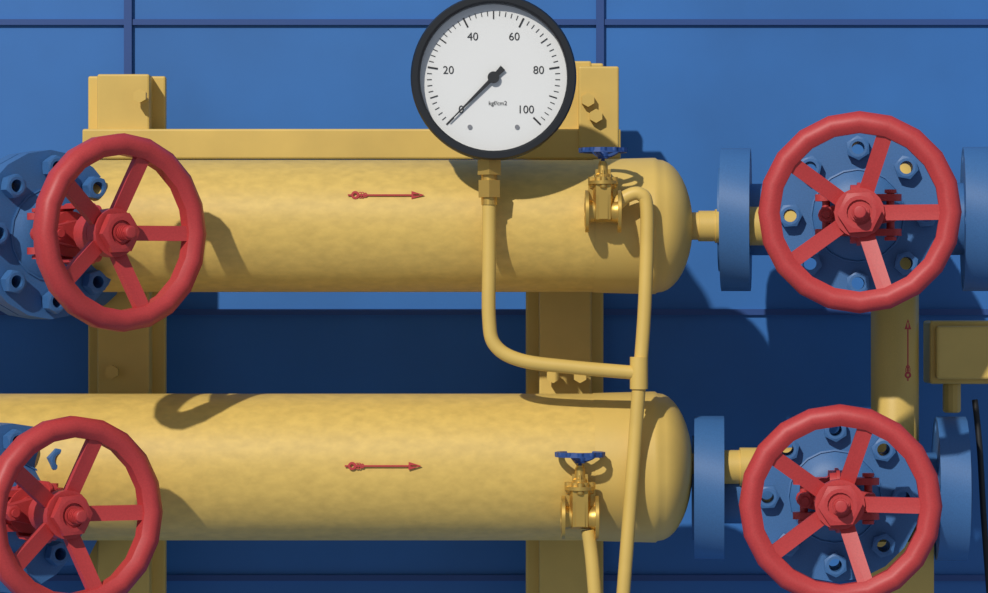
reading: 0 kgf/cm2
